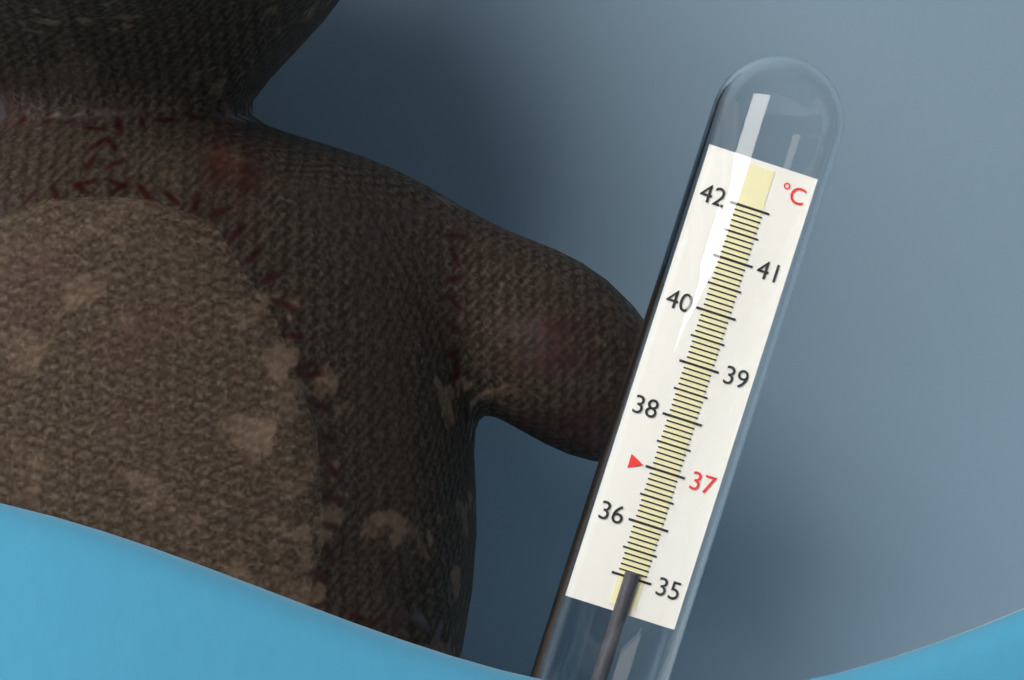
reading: 35.1 °C
